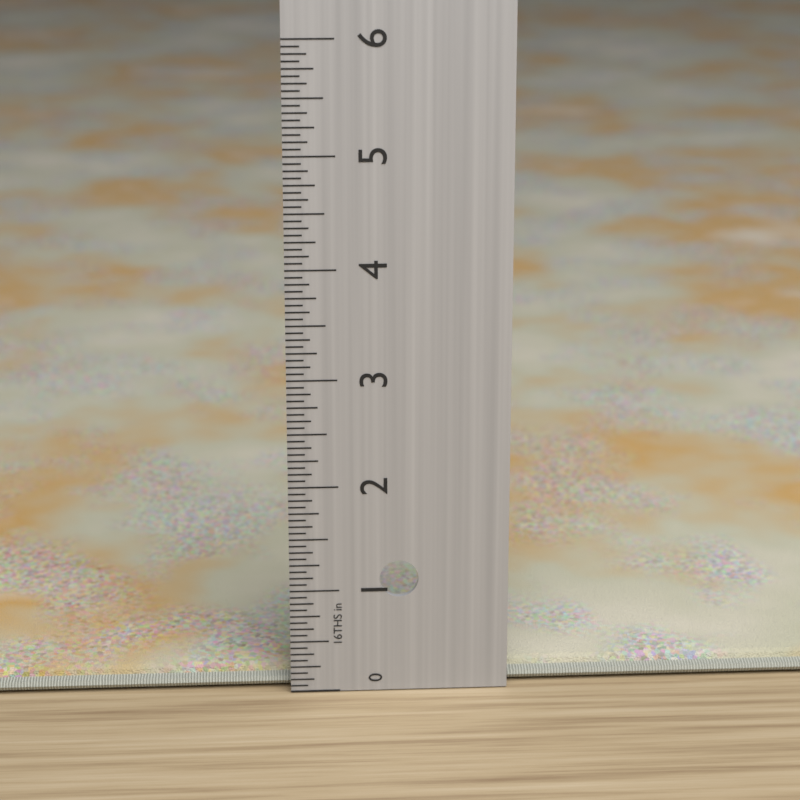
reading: 0.1875 in
